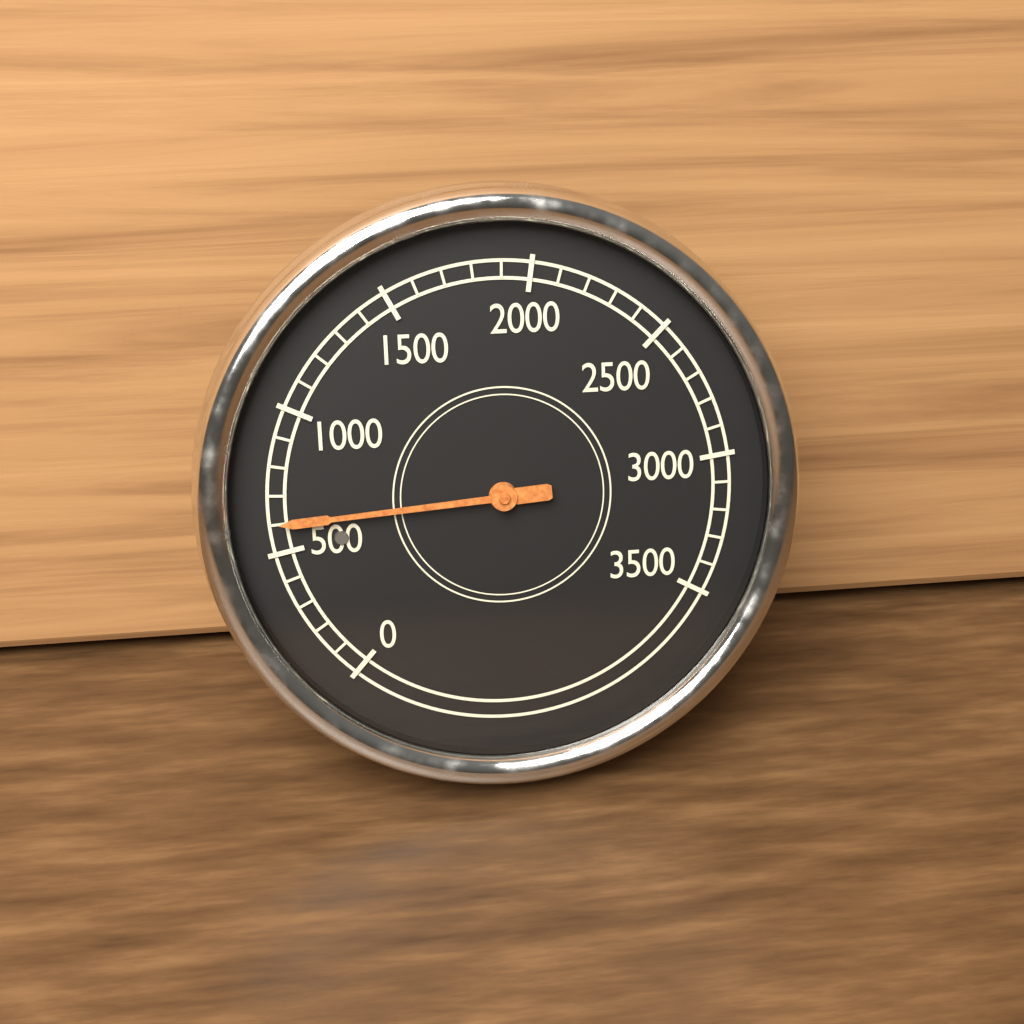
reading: 600 (no unit)
